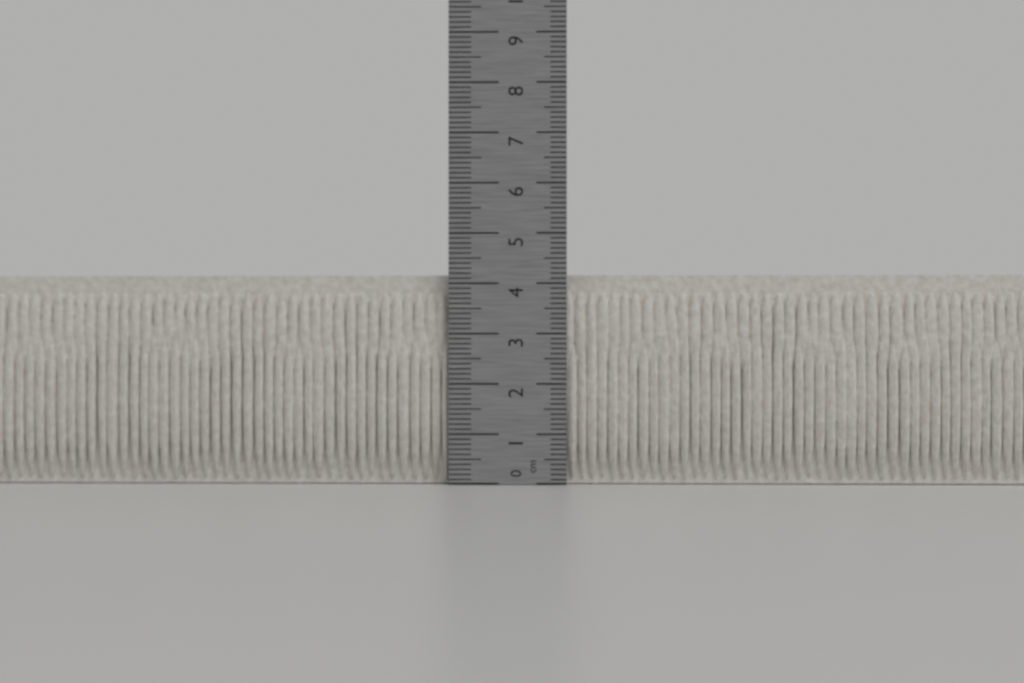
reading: 4.2 cm
